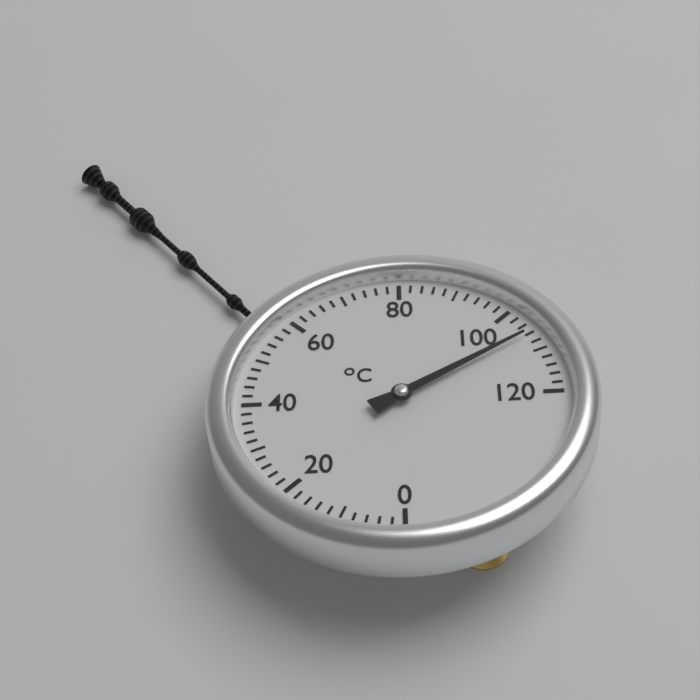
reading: 106 °C
